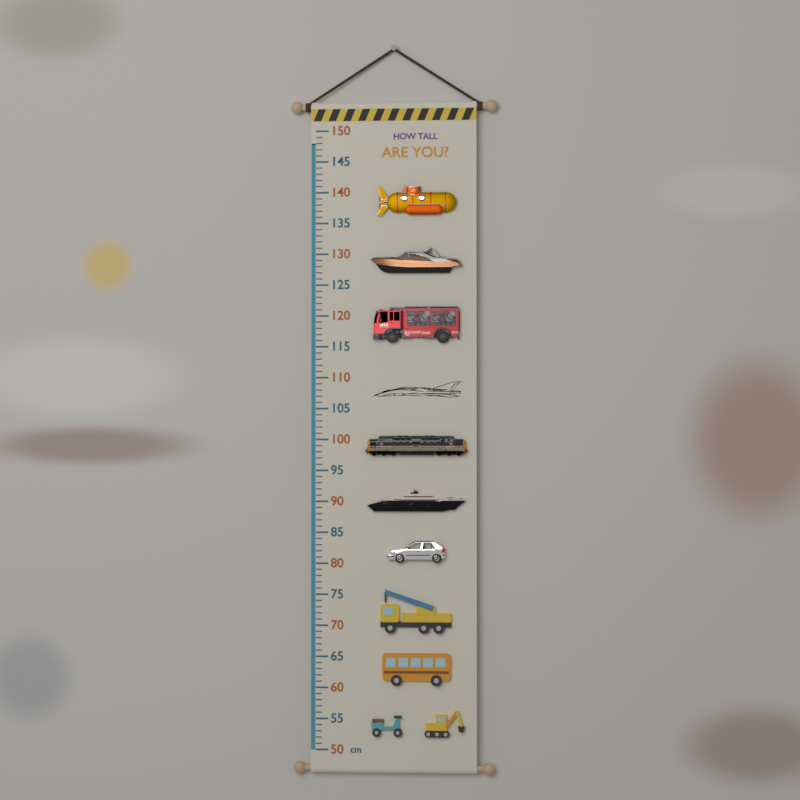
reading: 148 cm
